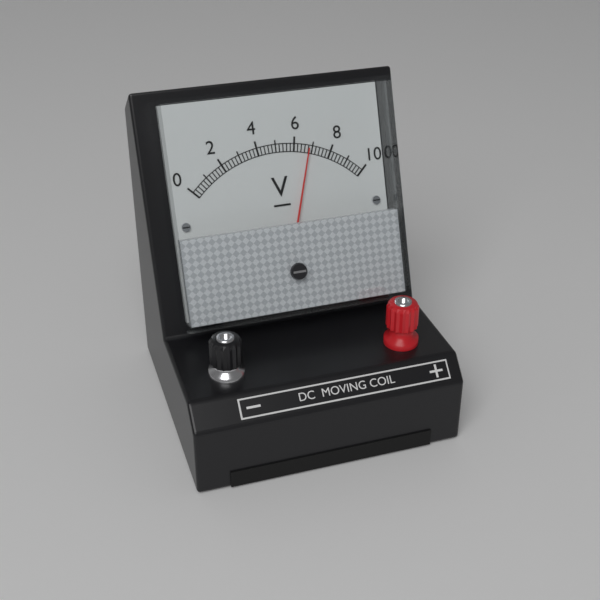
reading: 6.8 V
